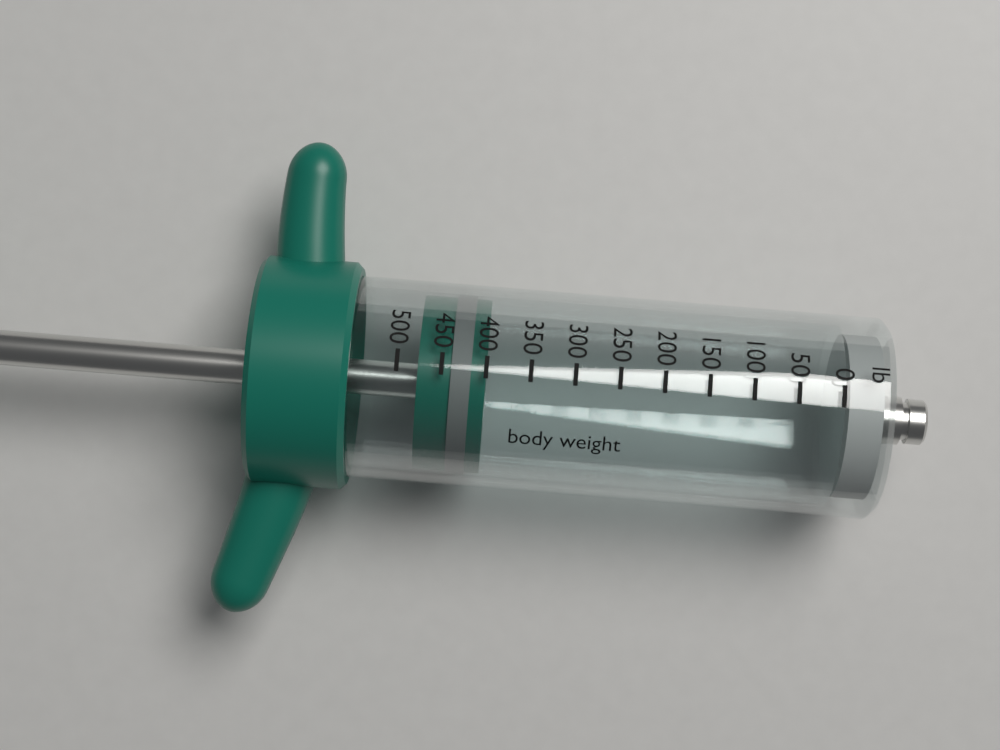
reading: 400 lb
